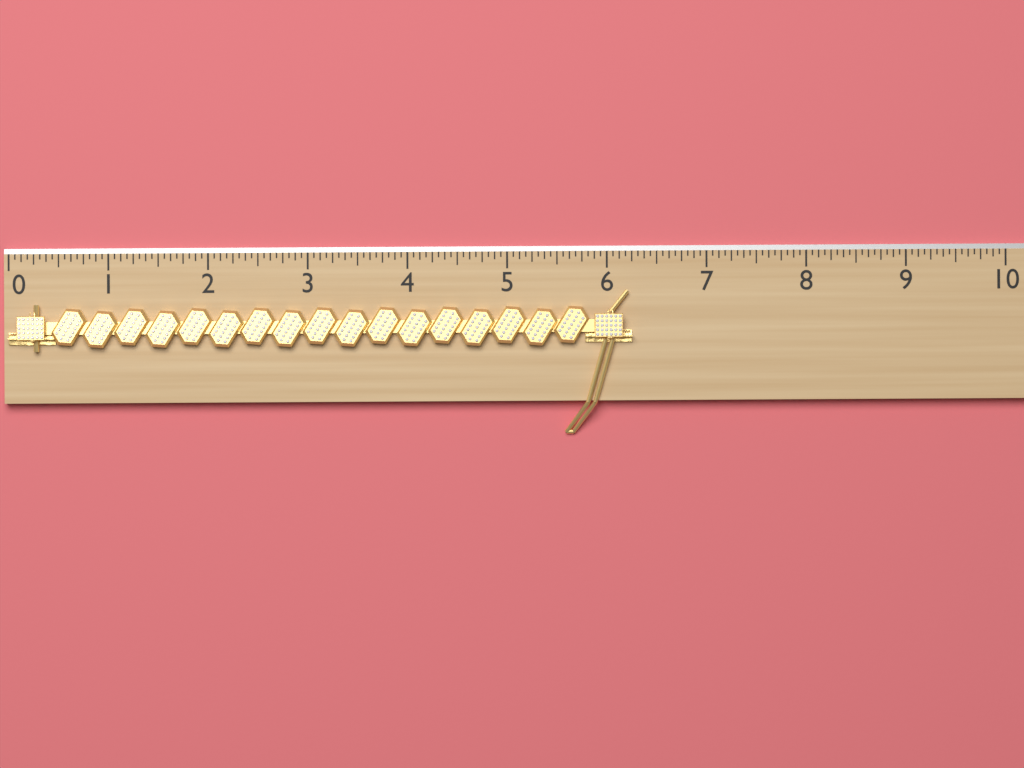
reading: 6.2500 (no unit)
